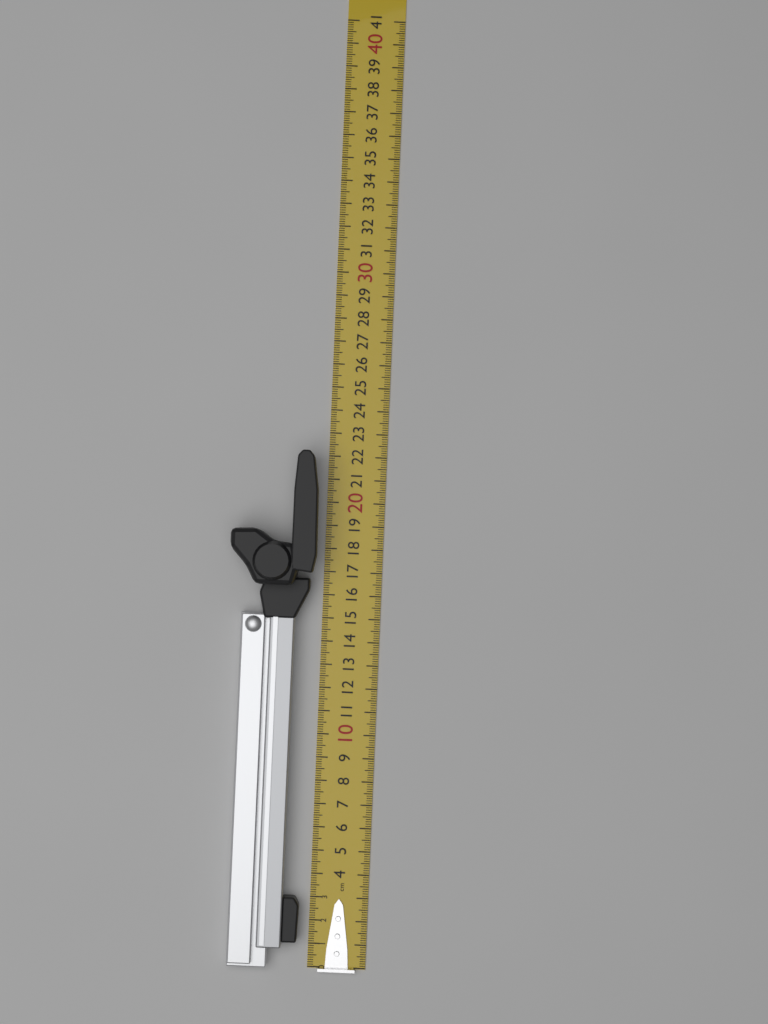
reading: 22.1 cm
